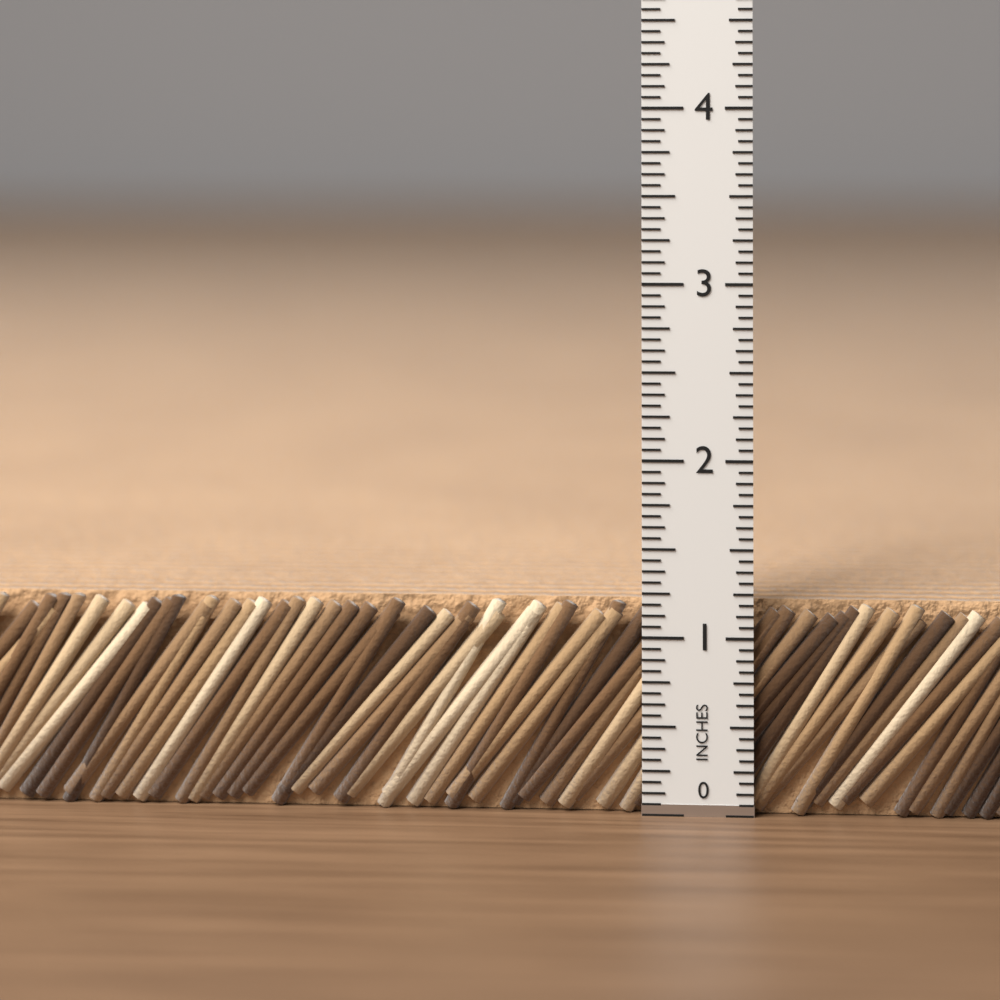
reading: 1.1875 in
